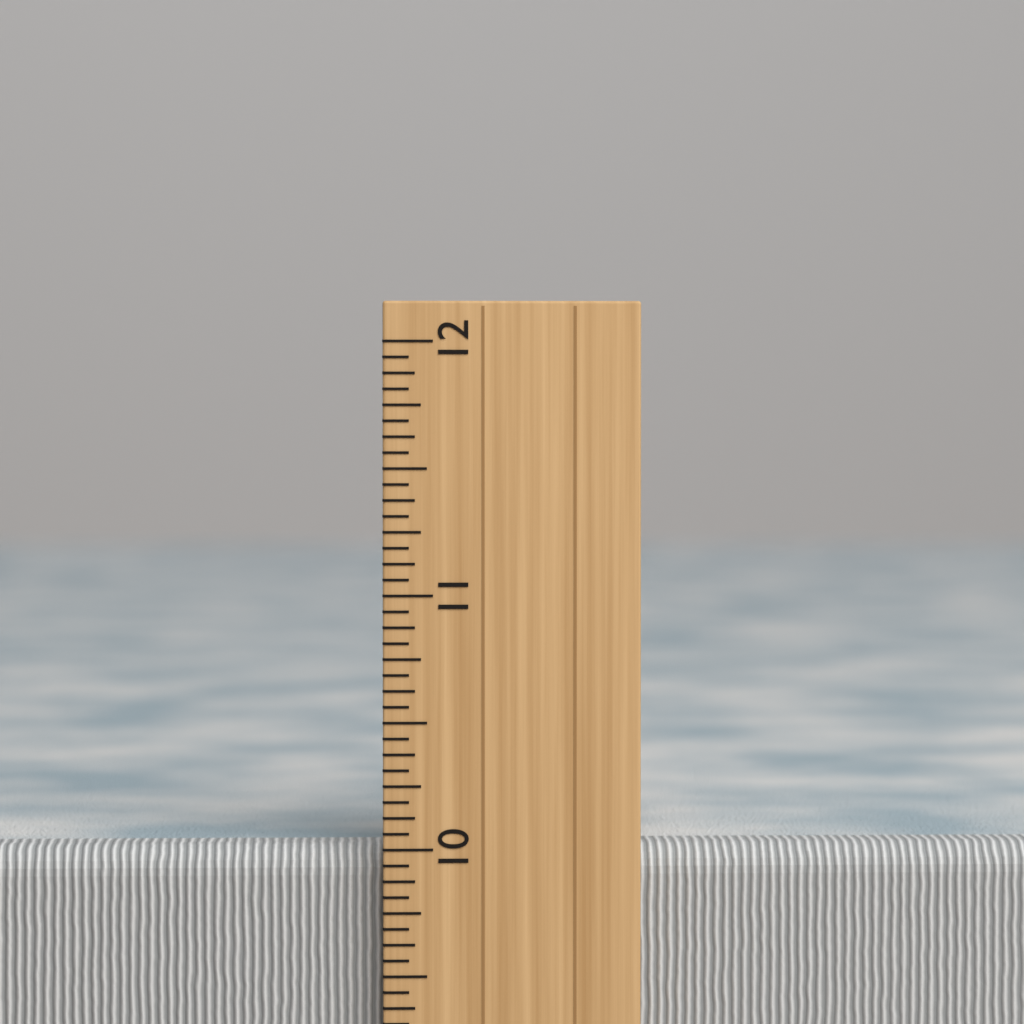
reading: 10.0000 inch
